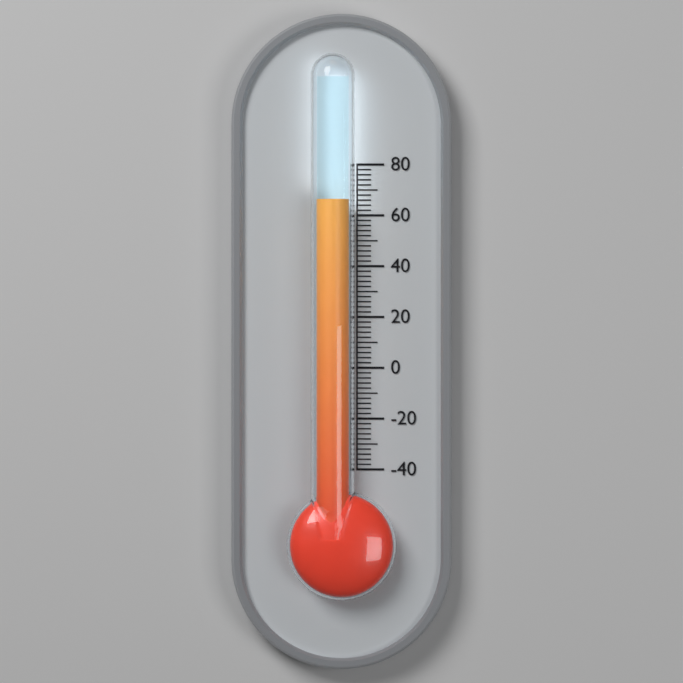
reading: 66 (no unit)
